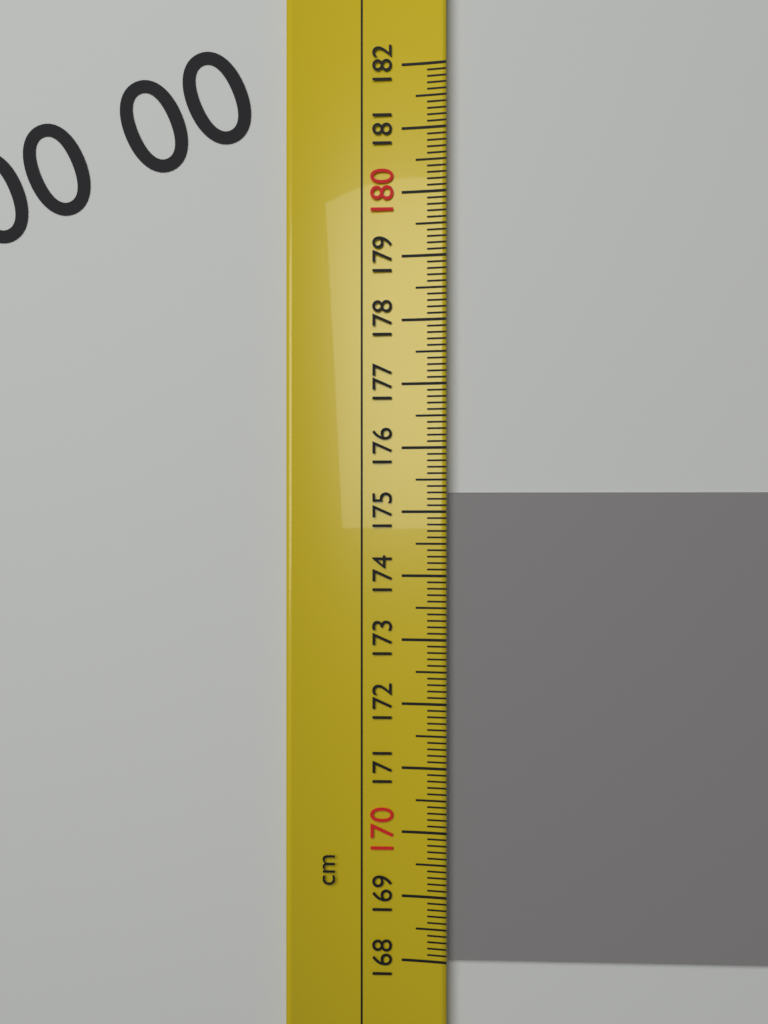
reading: 175.3 cm
